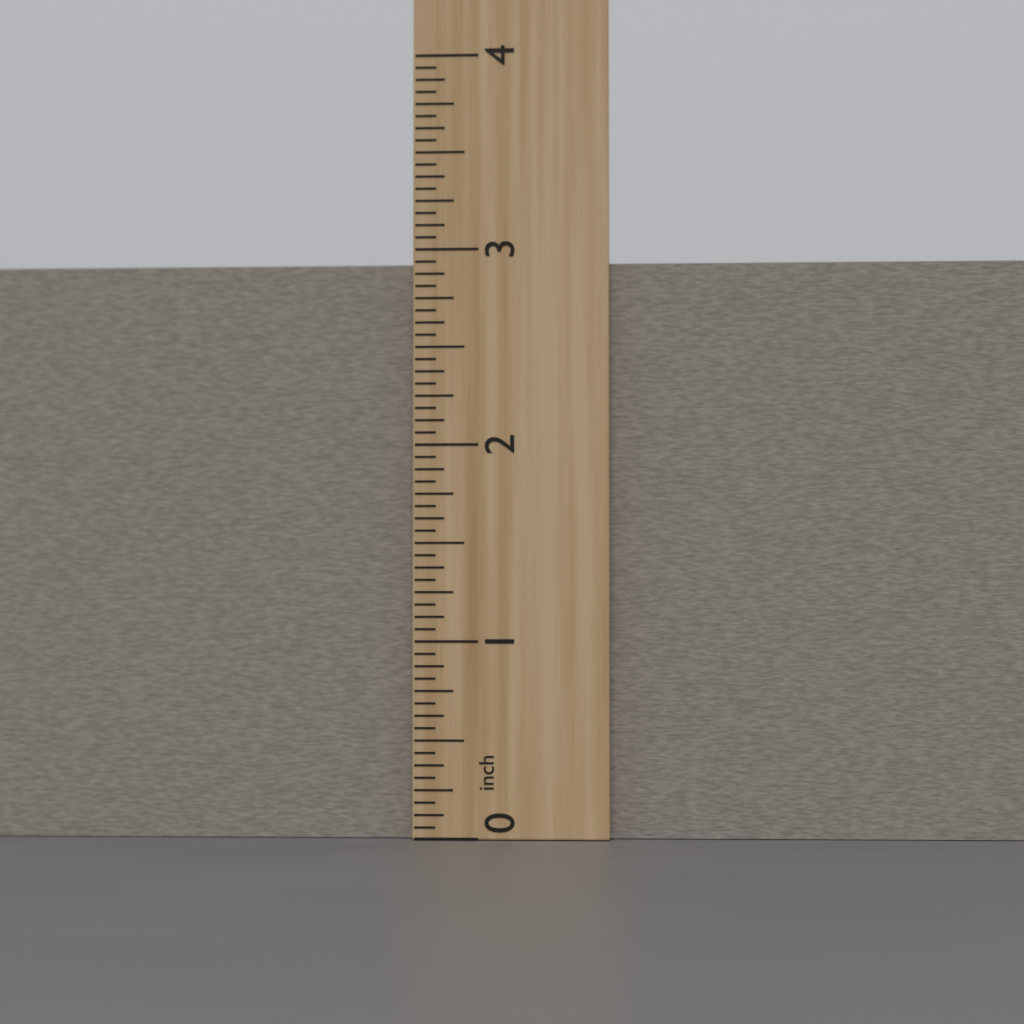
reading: 2.9375 inch
